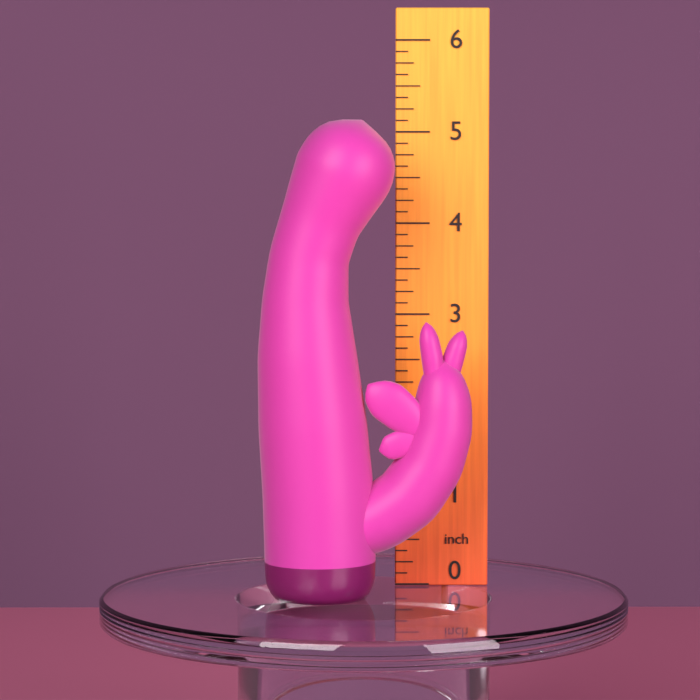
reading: 5.125 inch
